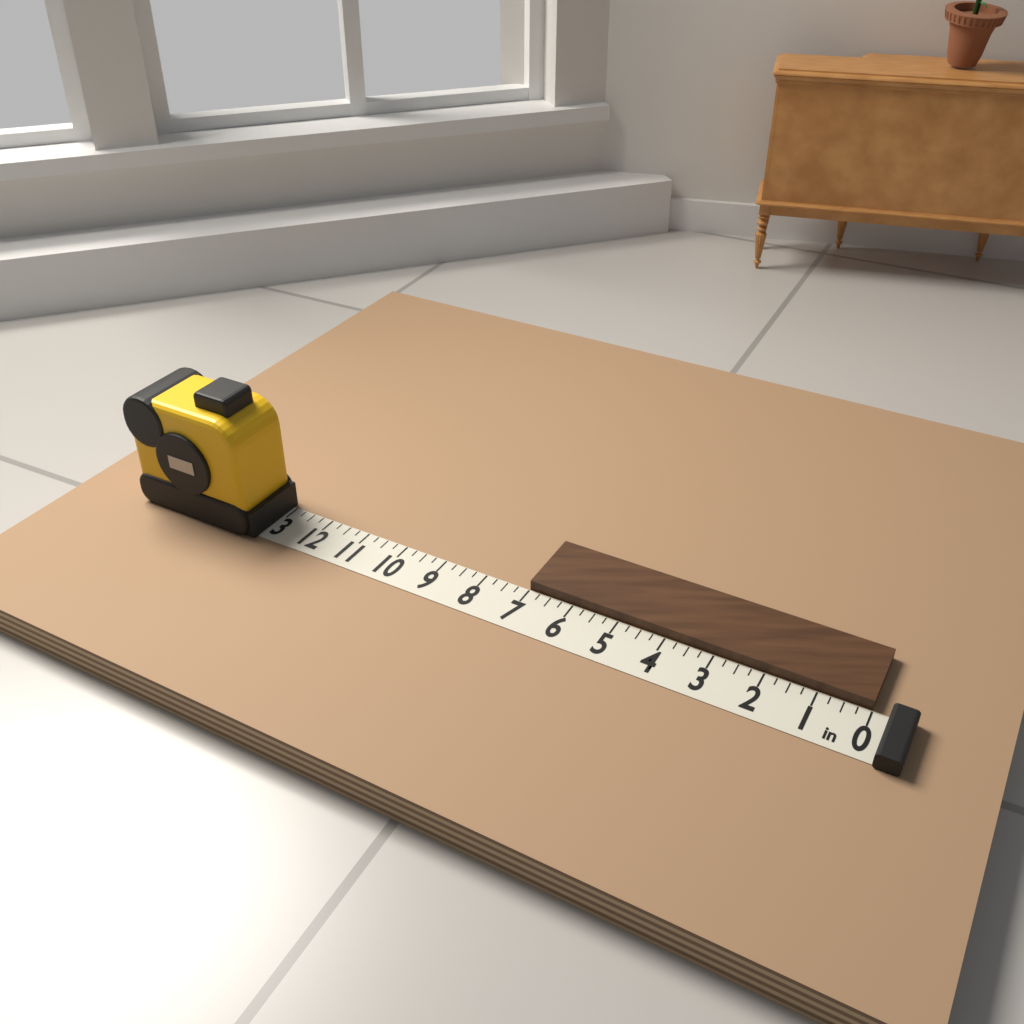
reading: 7.00 in
